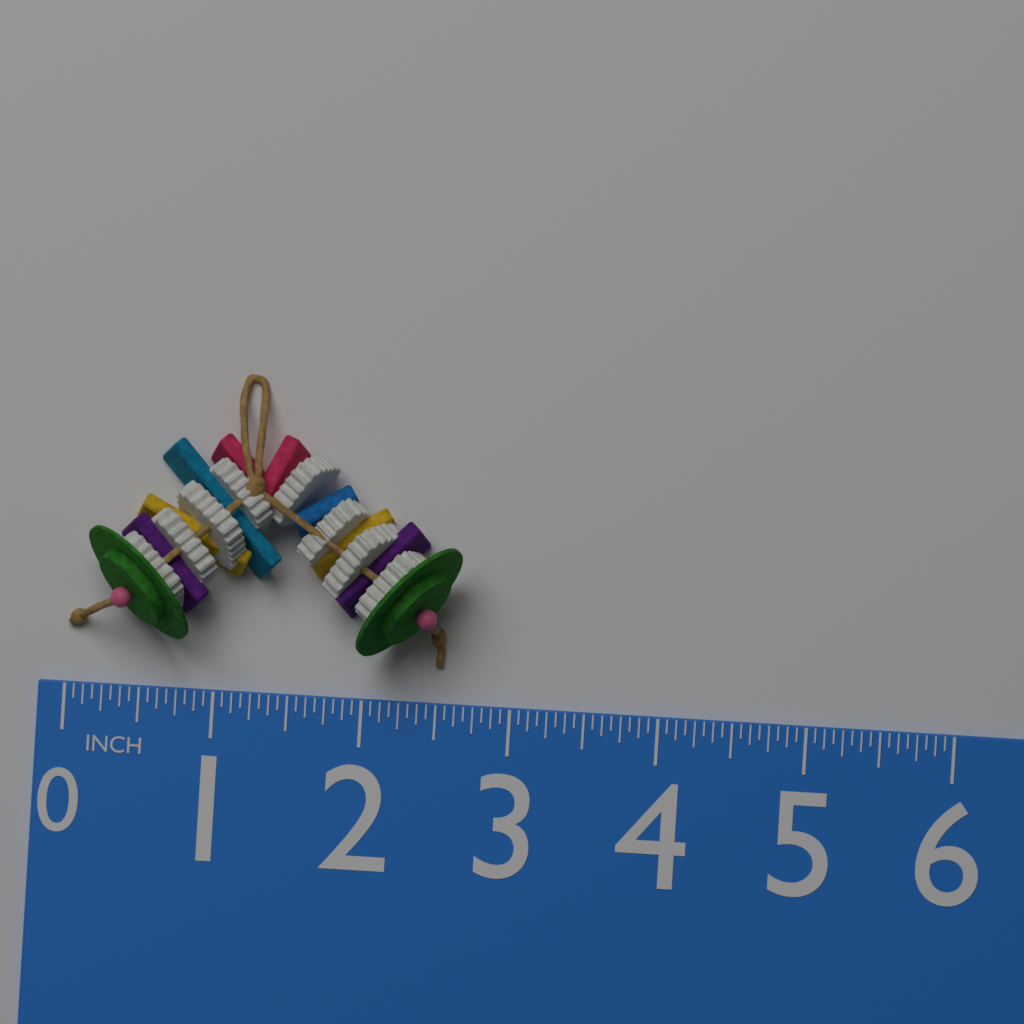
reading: 2.6250 in
